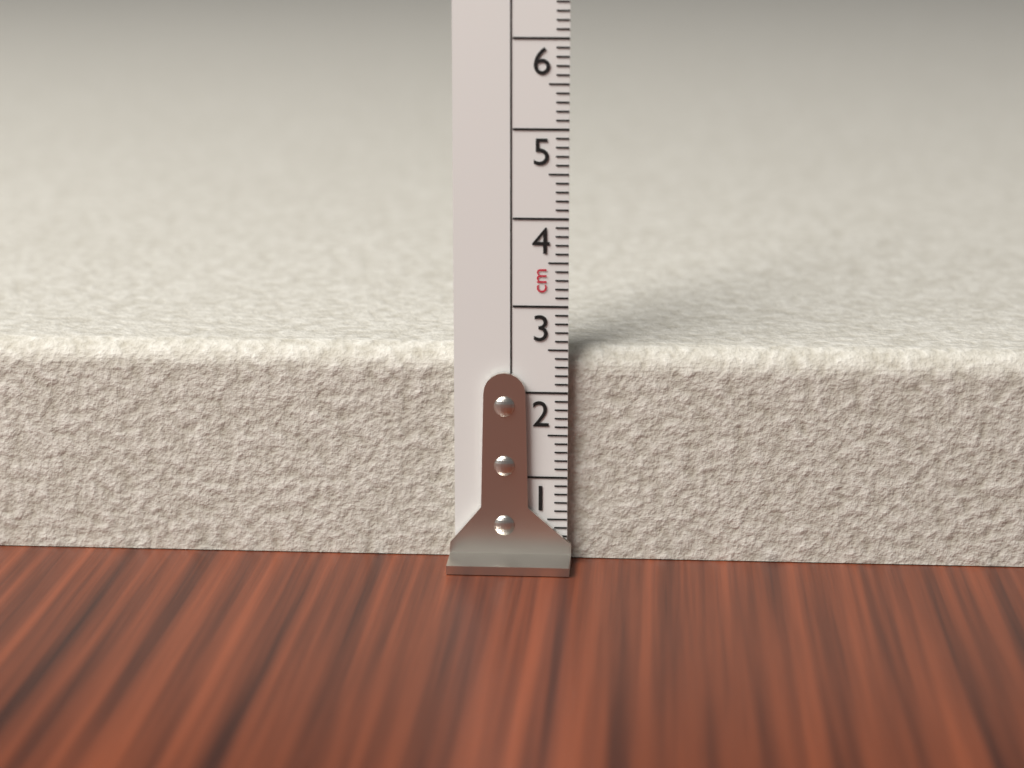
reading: 2.5 cm
